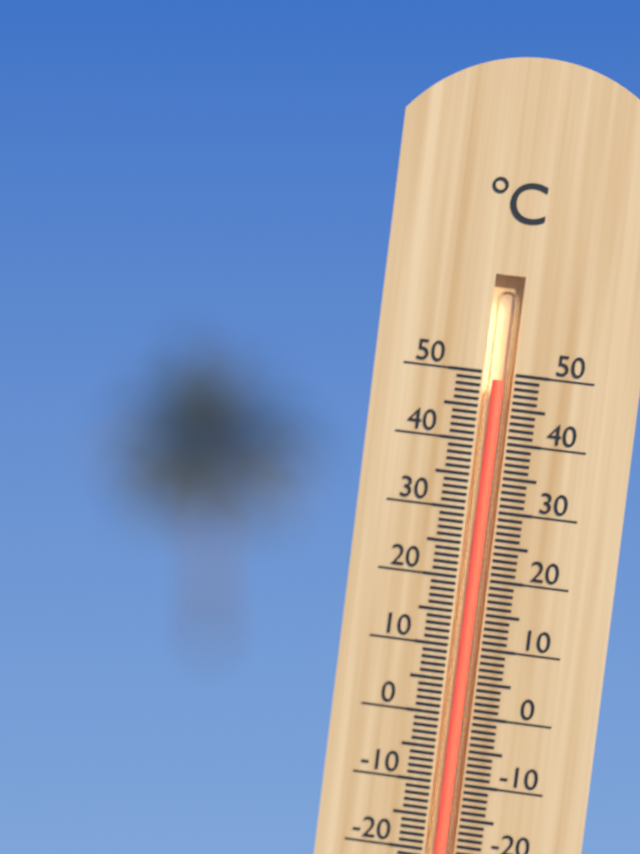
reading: 49 °C
